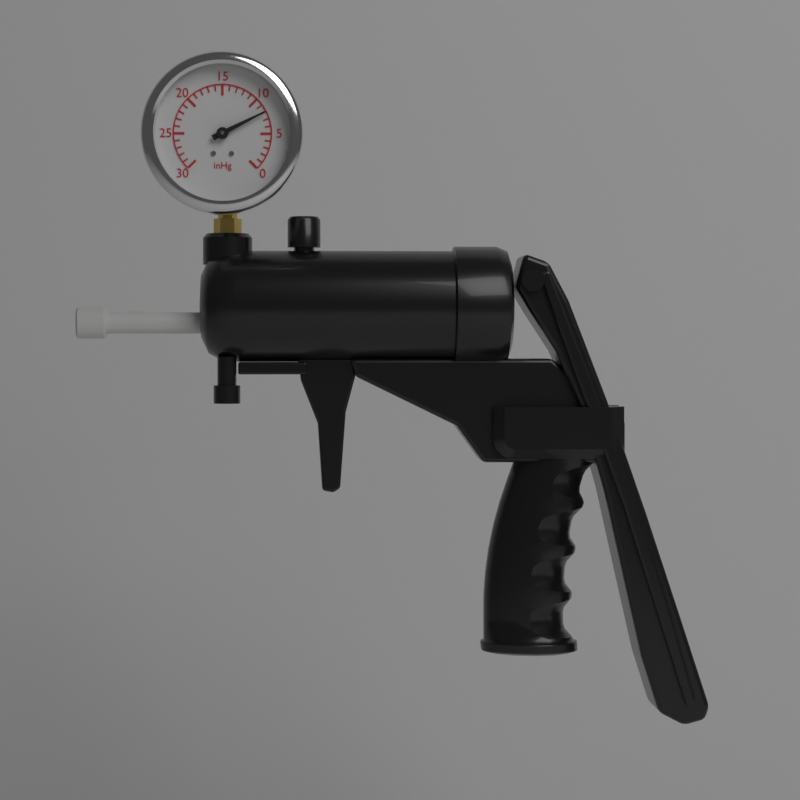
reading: 8 inHg
